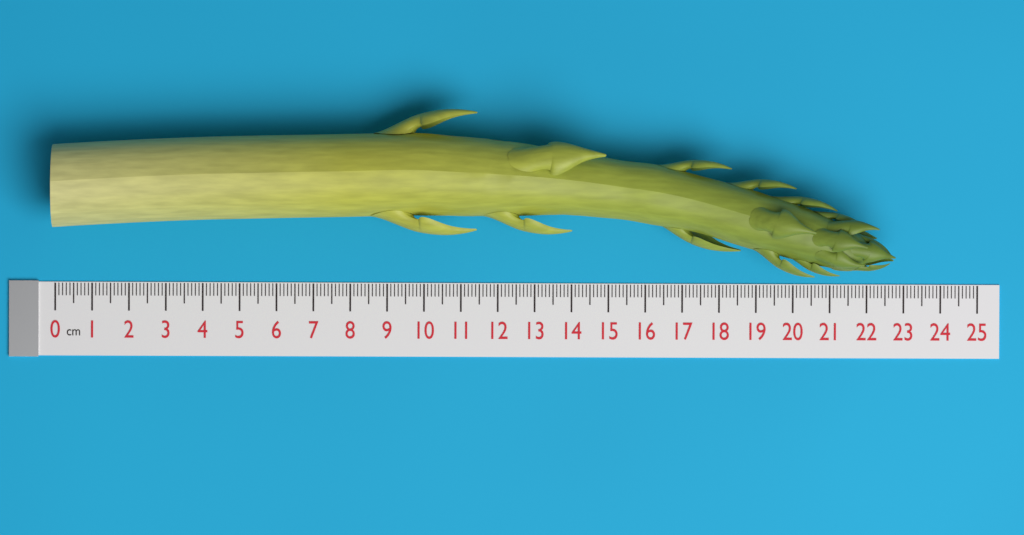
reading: 22.7 cm
